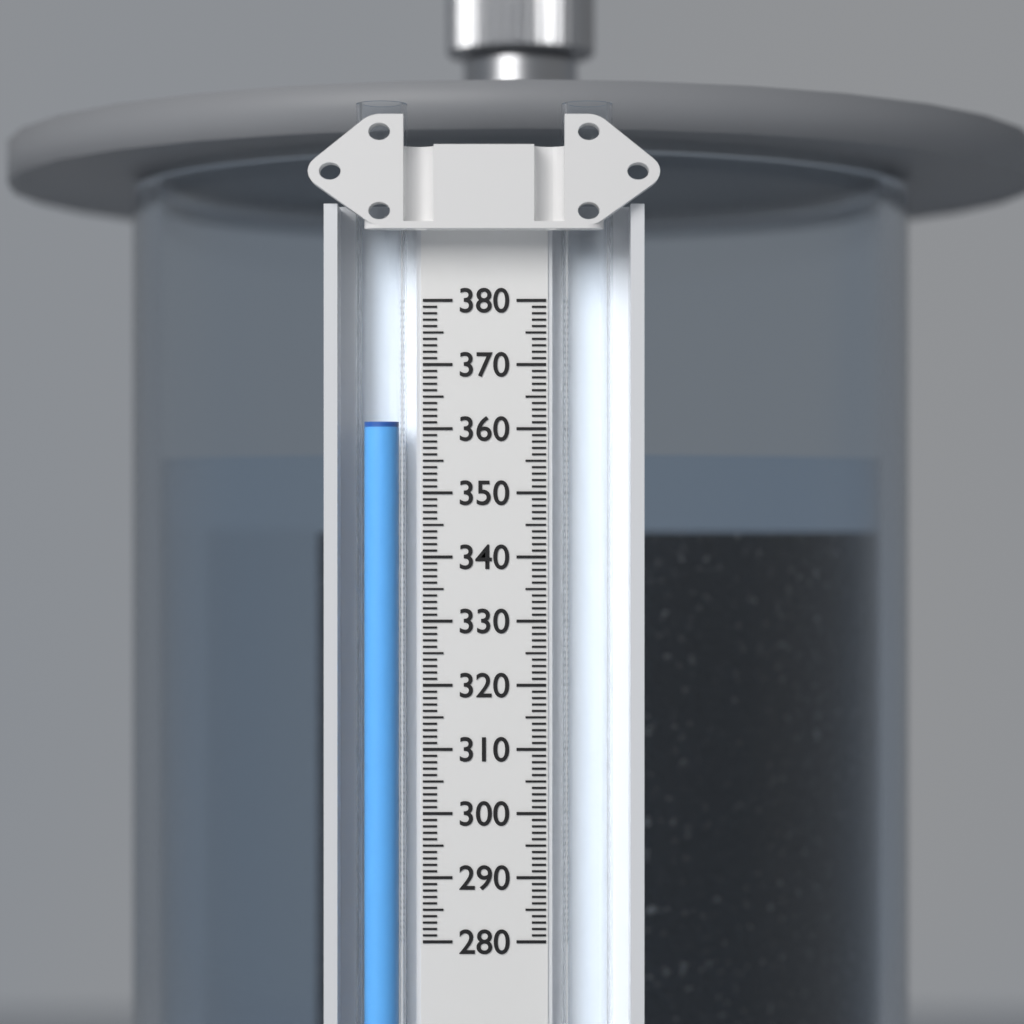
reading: 361 (no unit)
